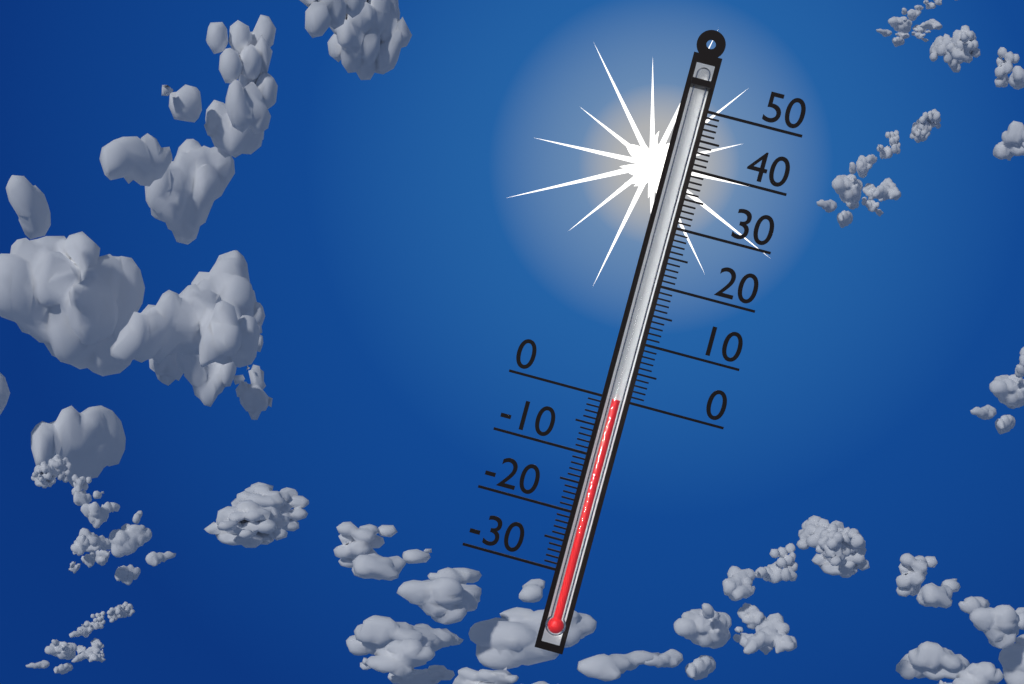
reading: 0 (no unit)
